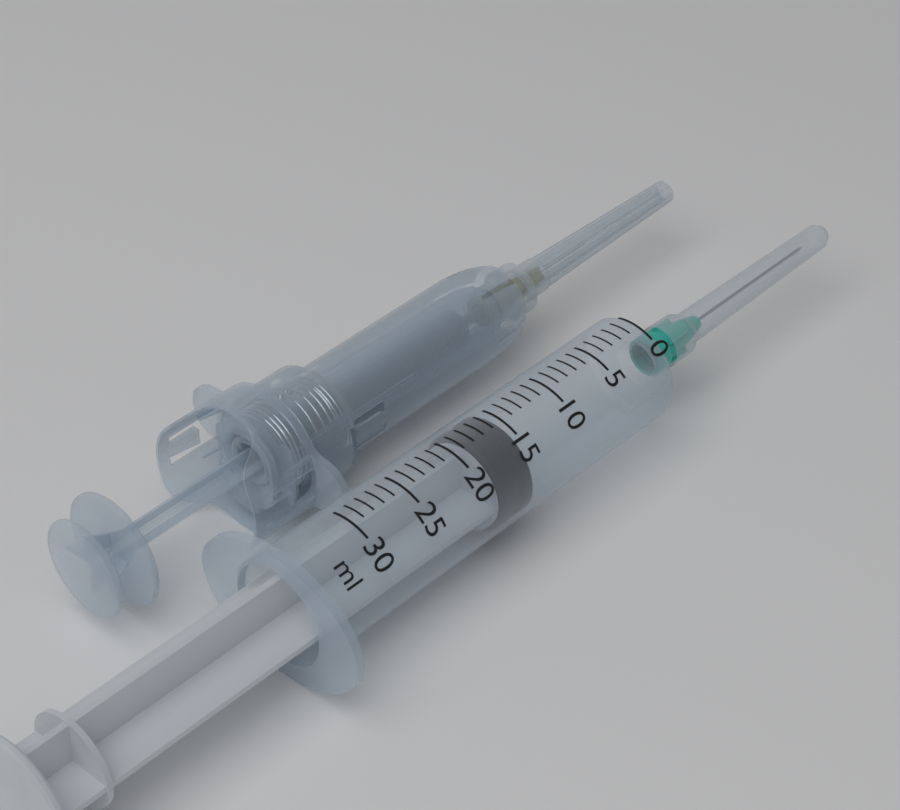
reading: 15 ml
